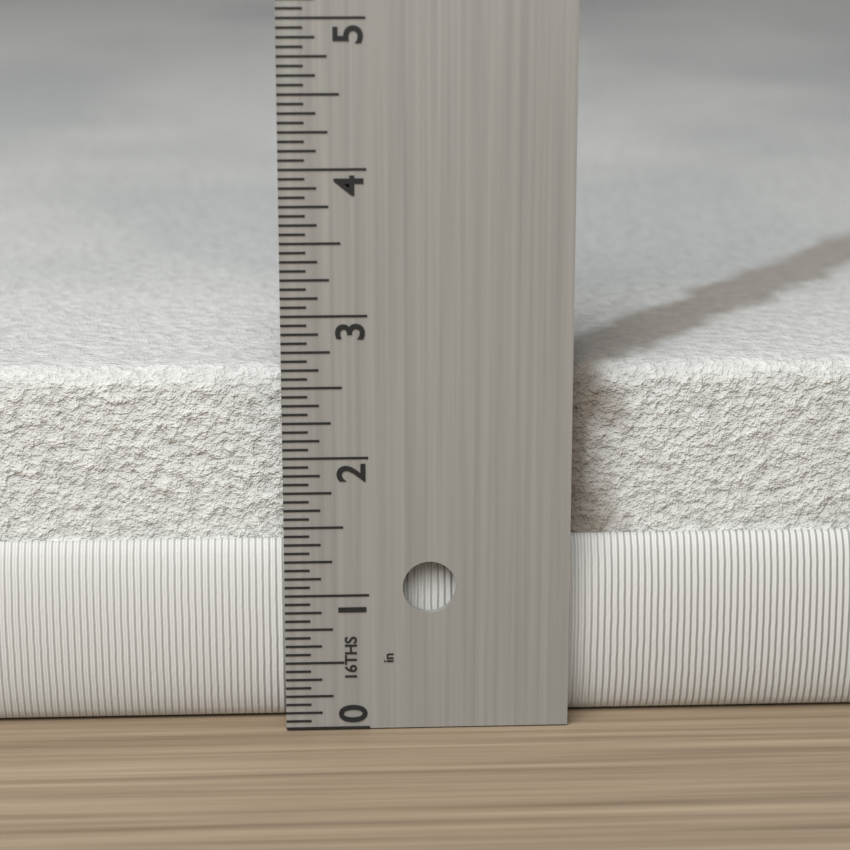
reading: 2.5625 in
